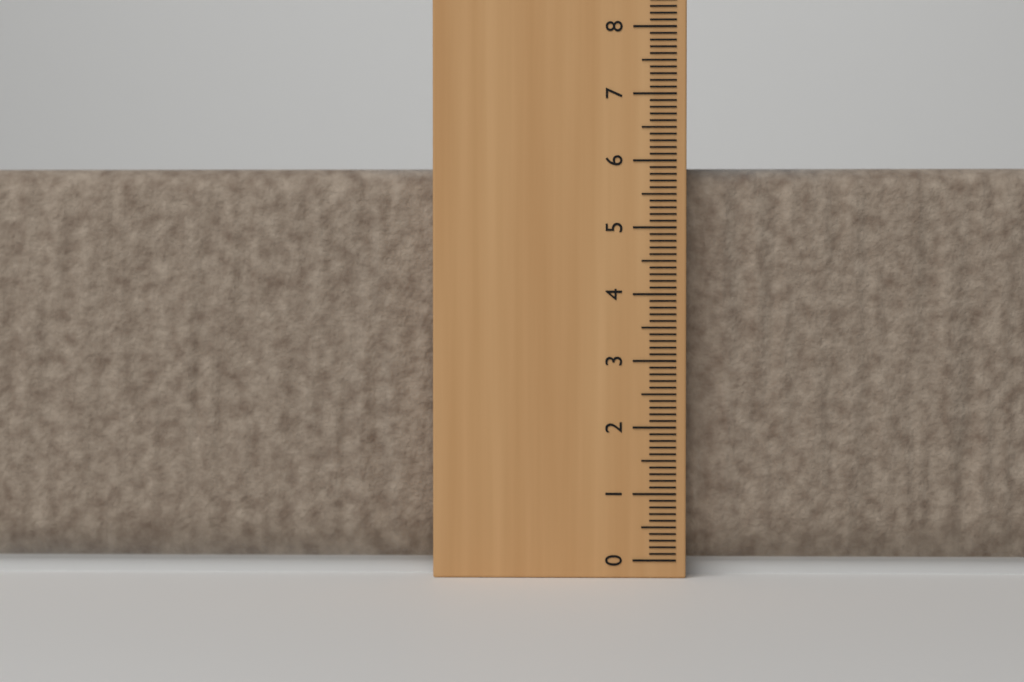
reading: 5.9 cm
